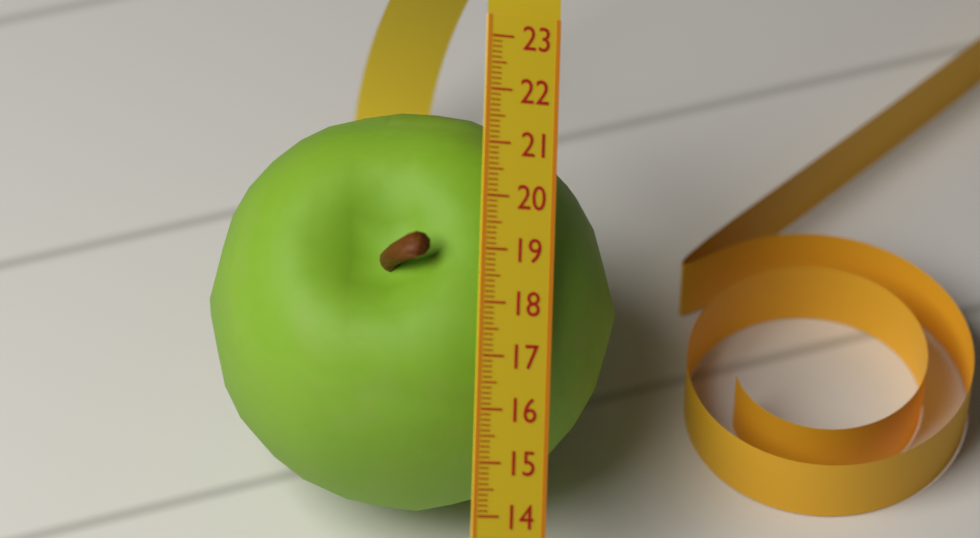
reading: 21.8 (no unit)
